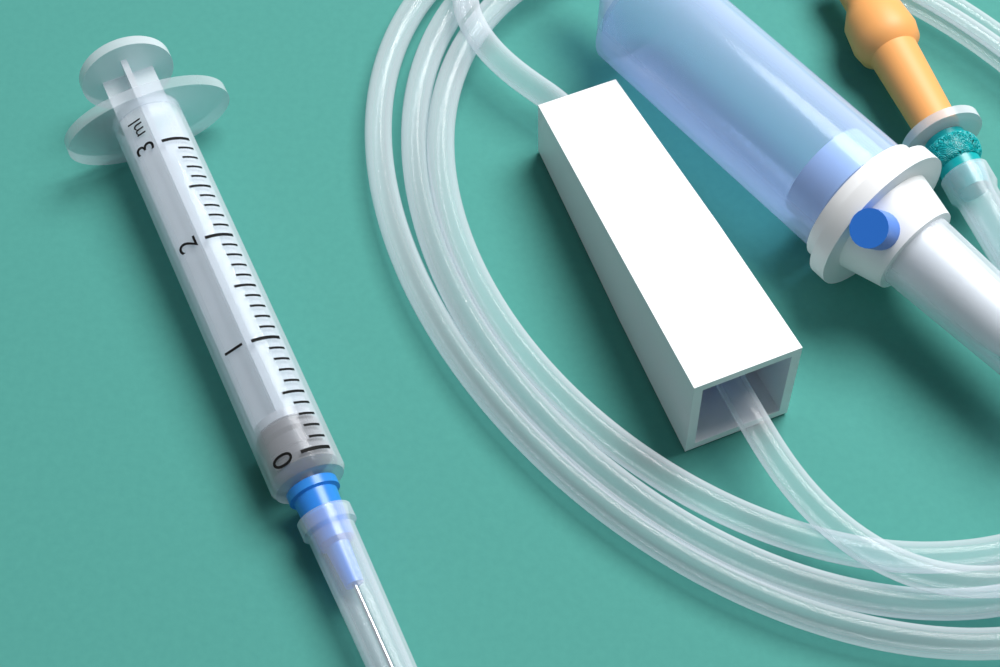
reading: 0.0 ml
